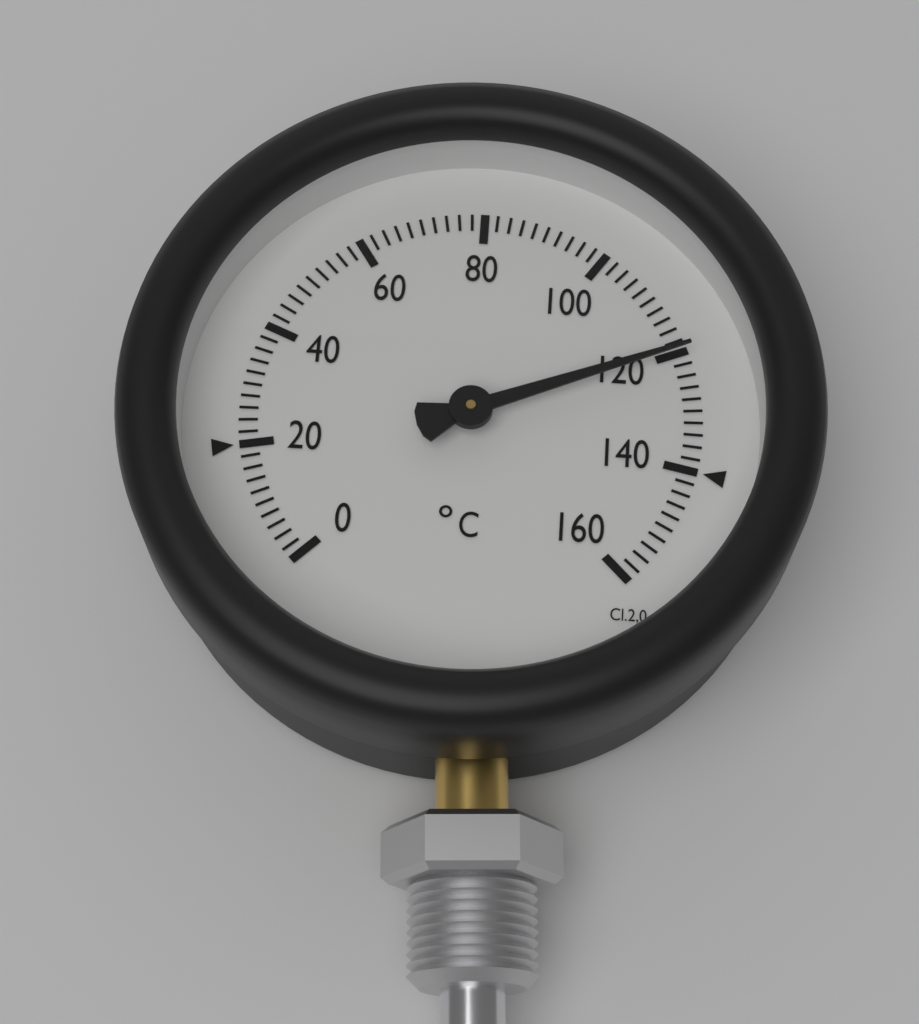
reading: 120 °C
